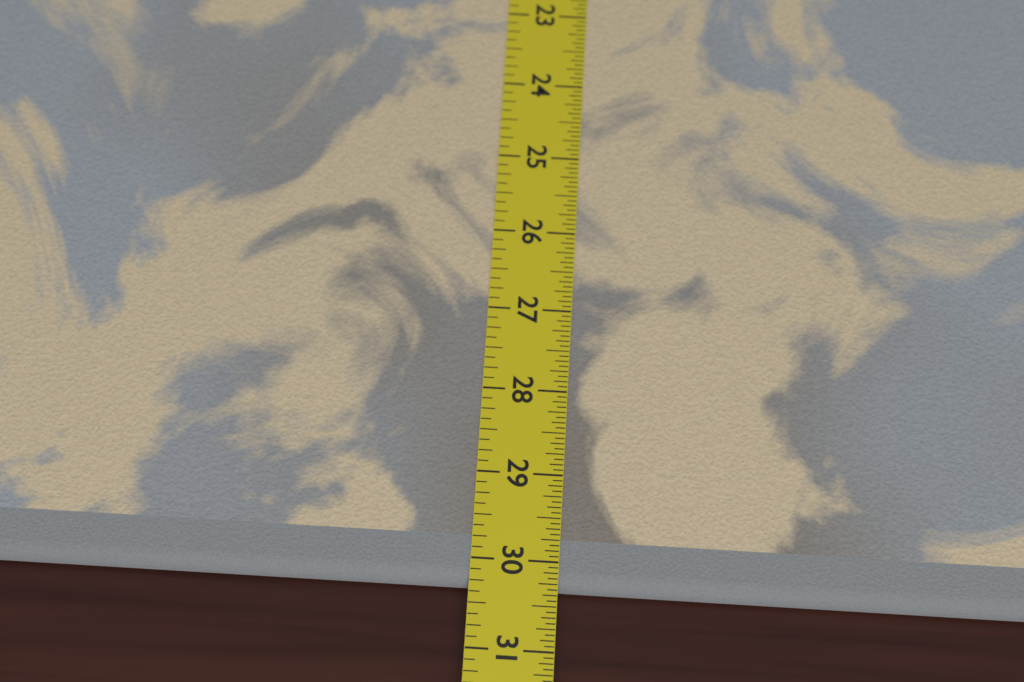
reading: 30.3125 in
